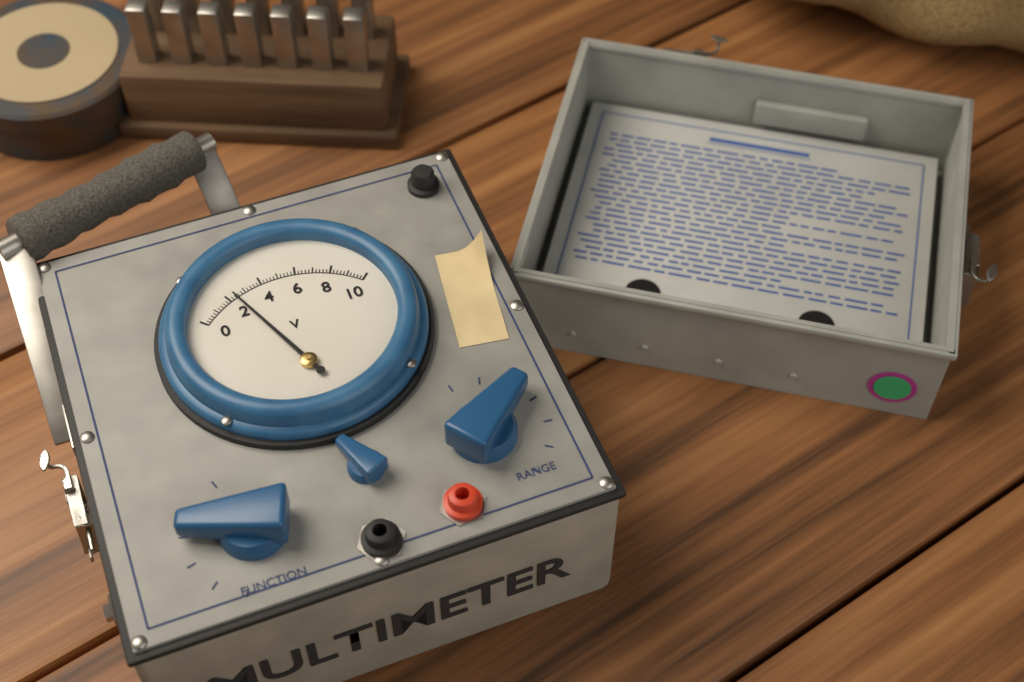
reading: 2.4 V
